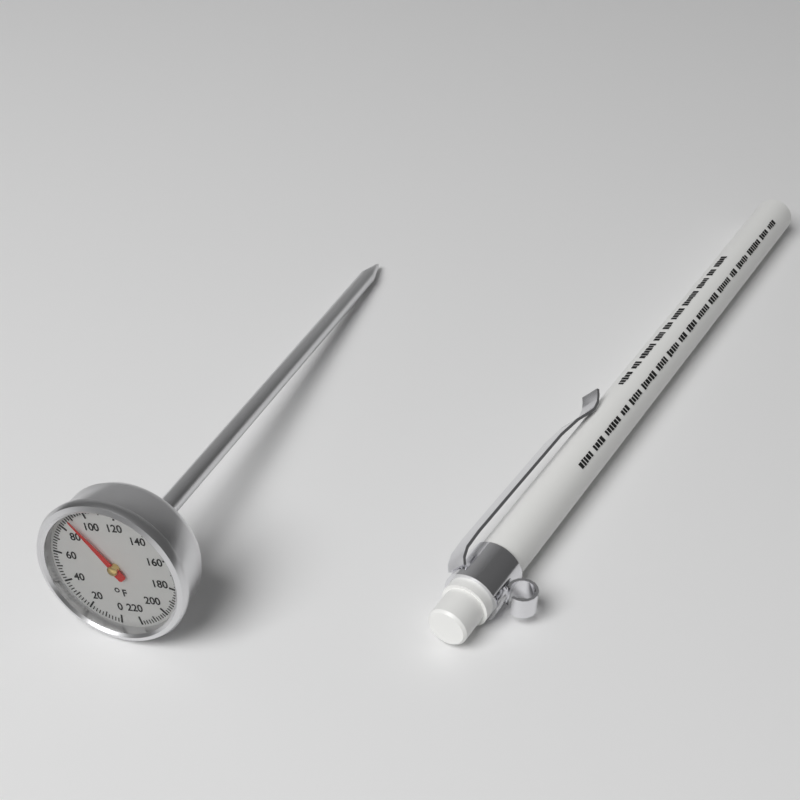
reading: 88 °F
